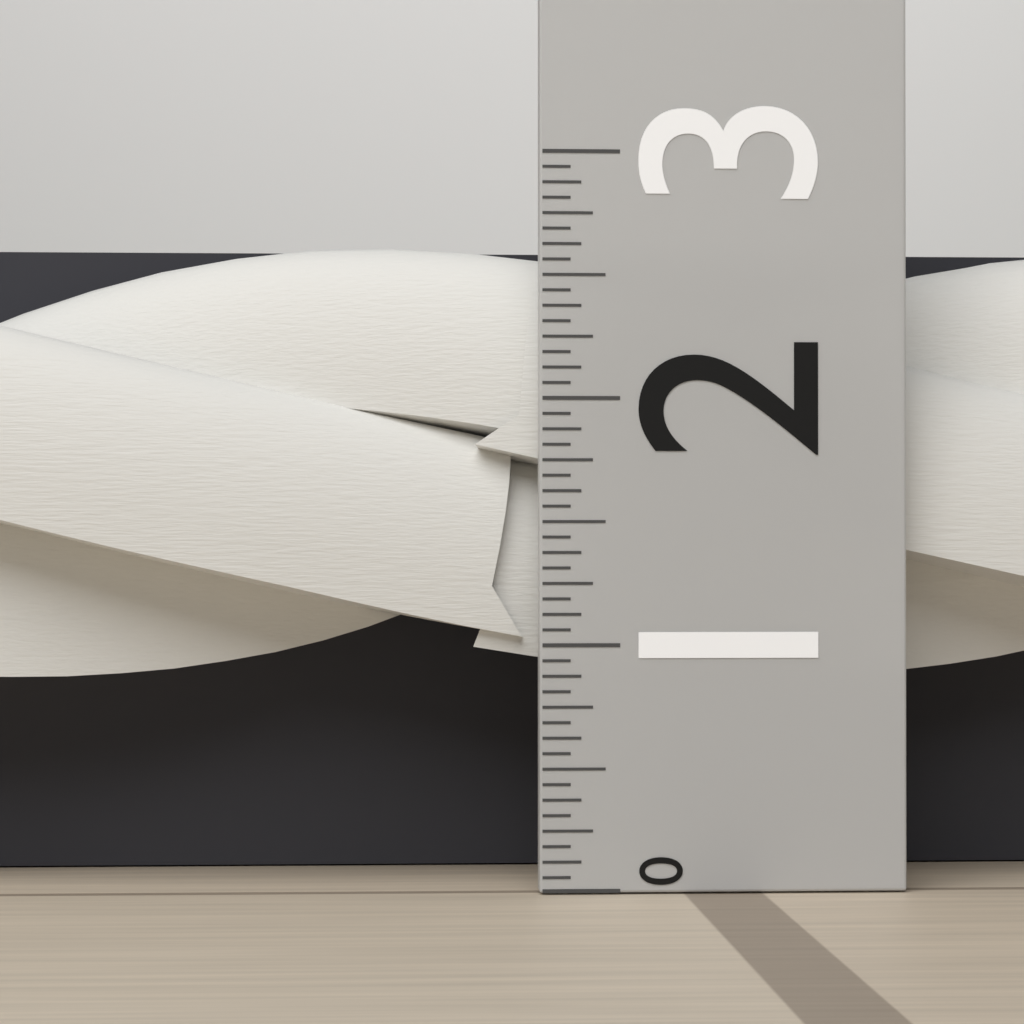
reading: 2.6875 (no unit)
